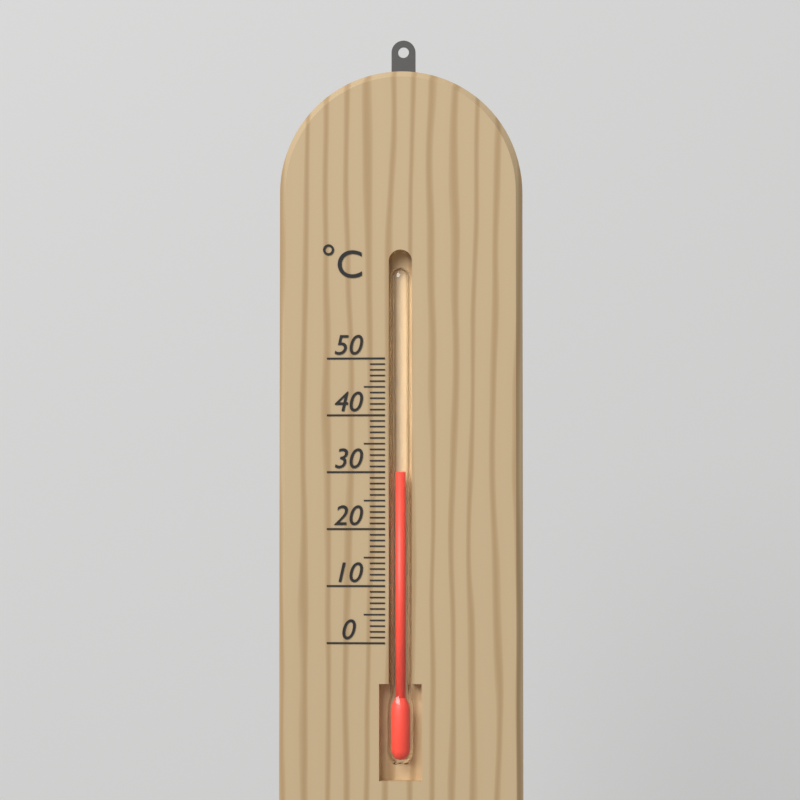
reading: 30 °C
